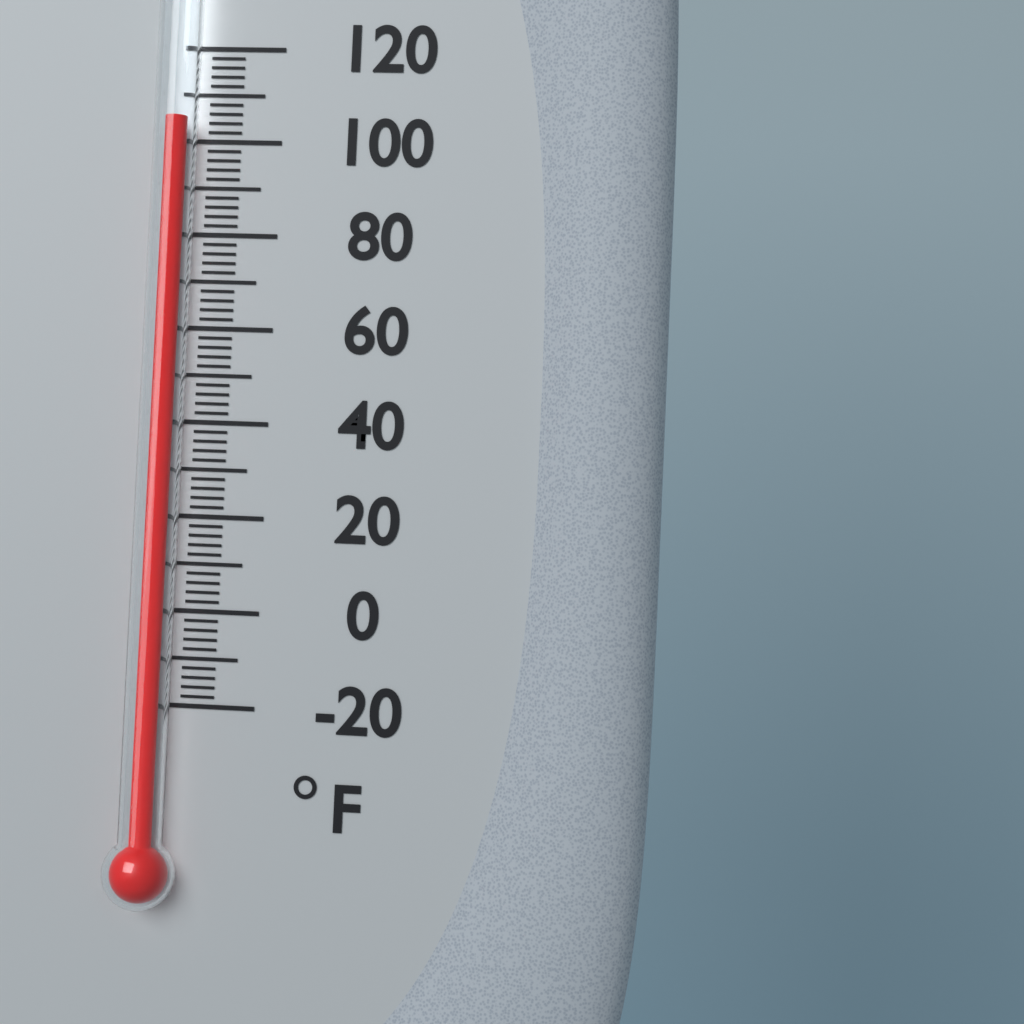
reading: 104 °F
